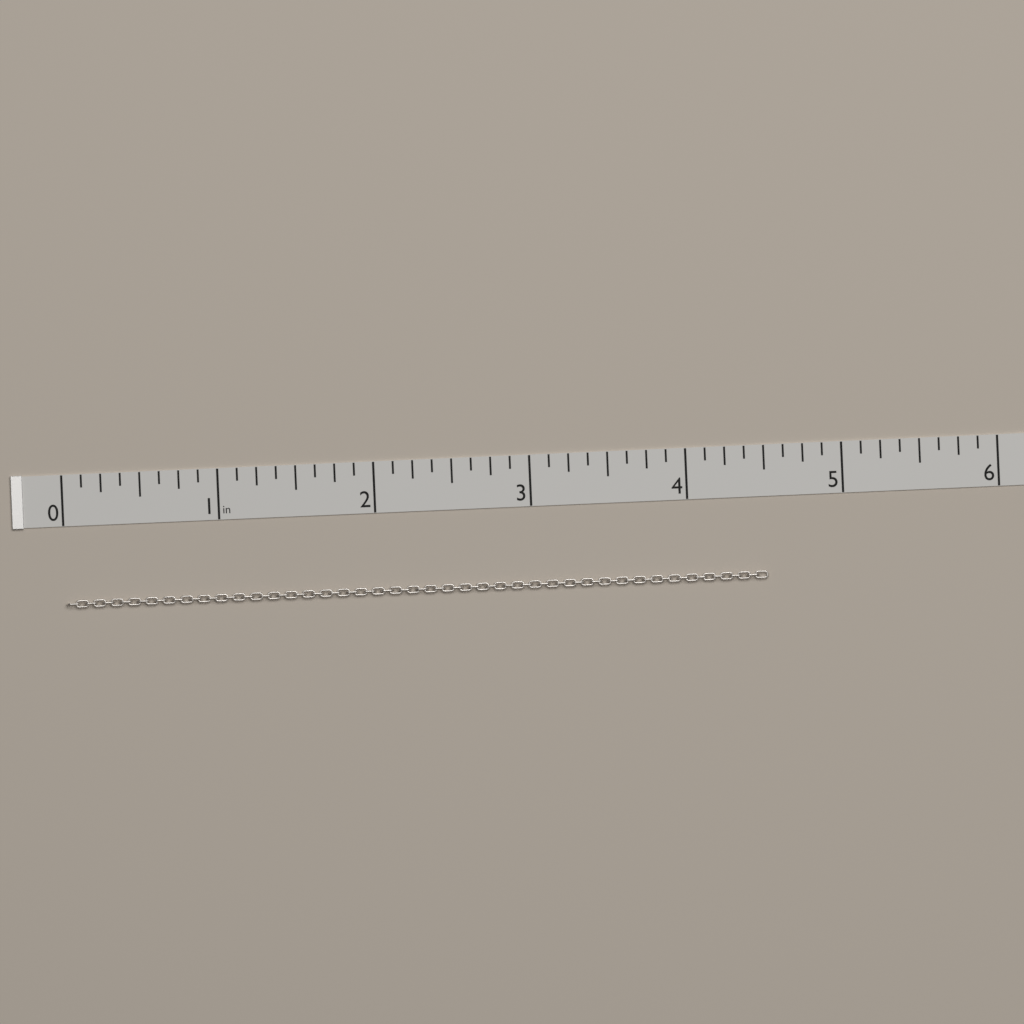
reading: 4.500 in
